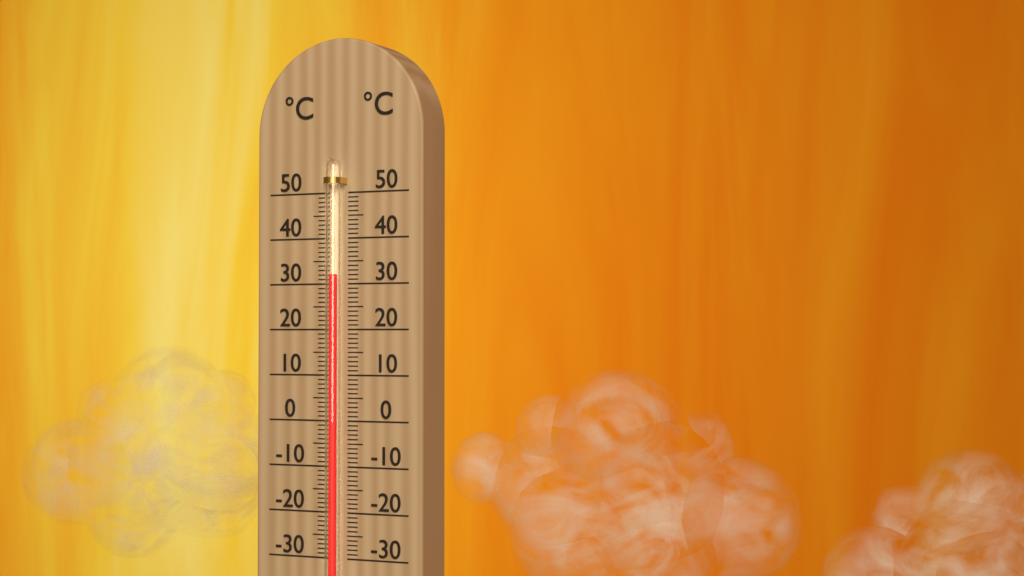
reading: 32 °C
